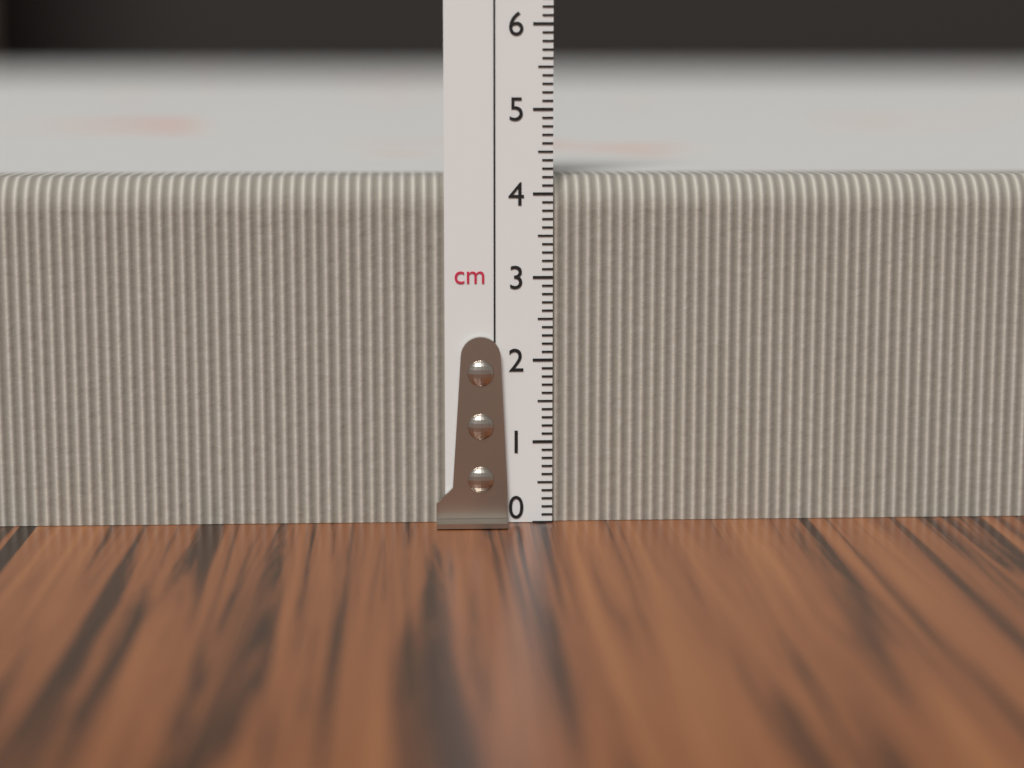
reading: 4.2 cm
